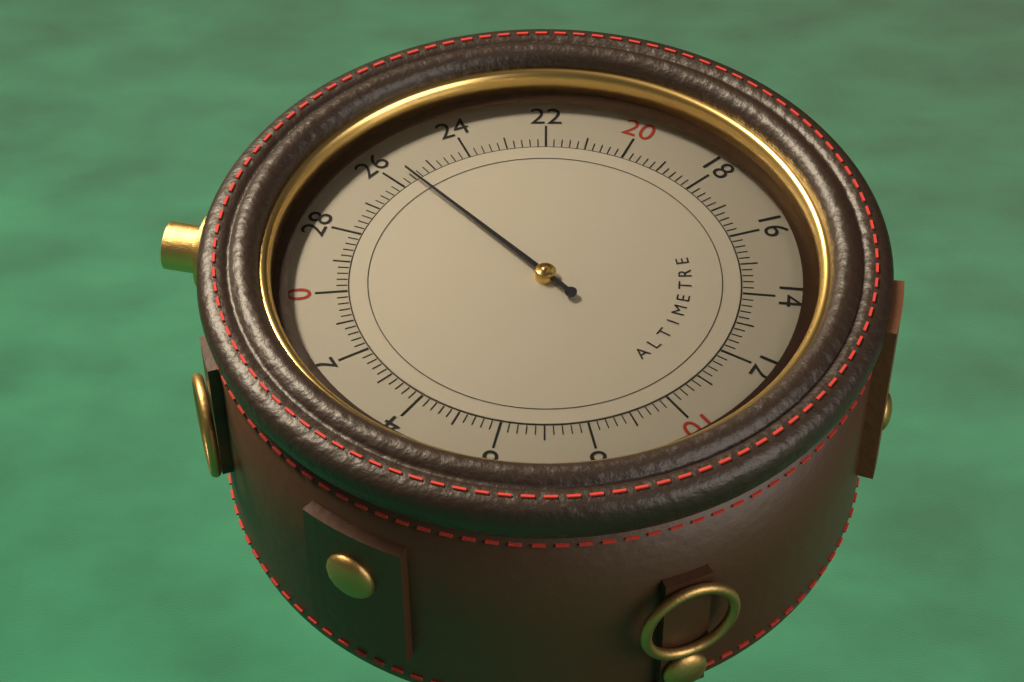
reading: 25.6 (no unit)
